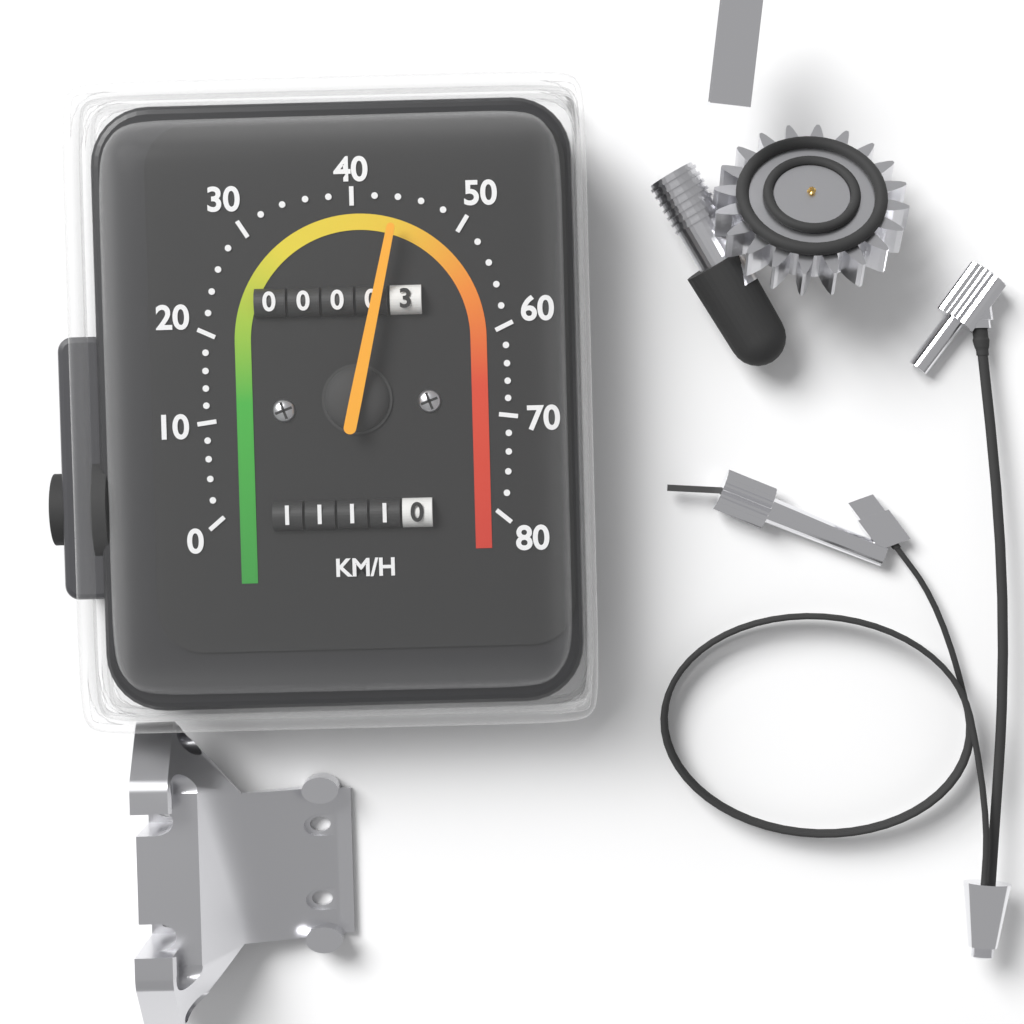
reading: 44 km/h
